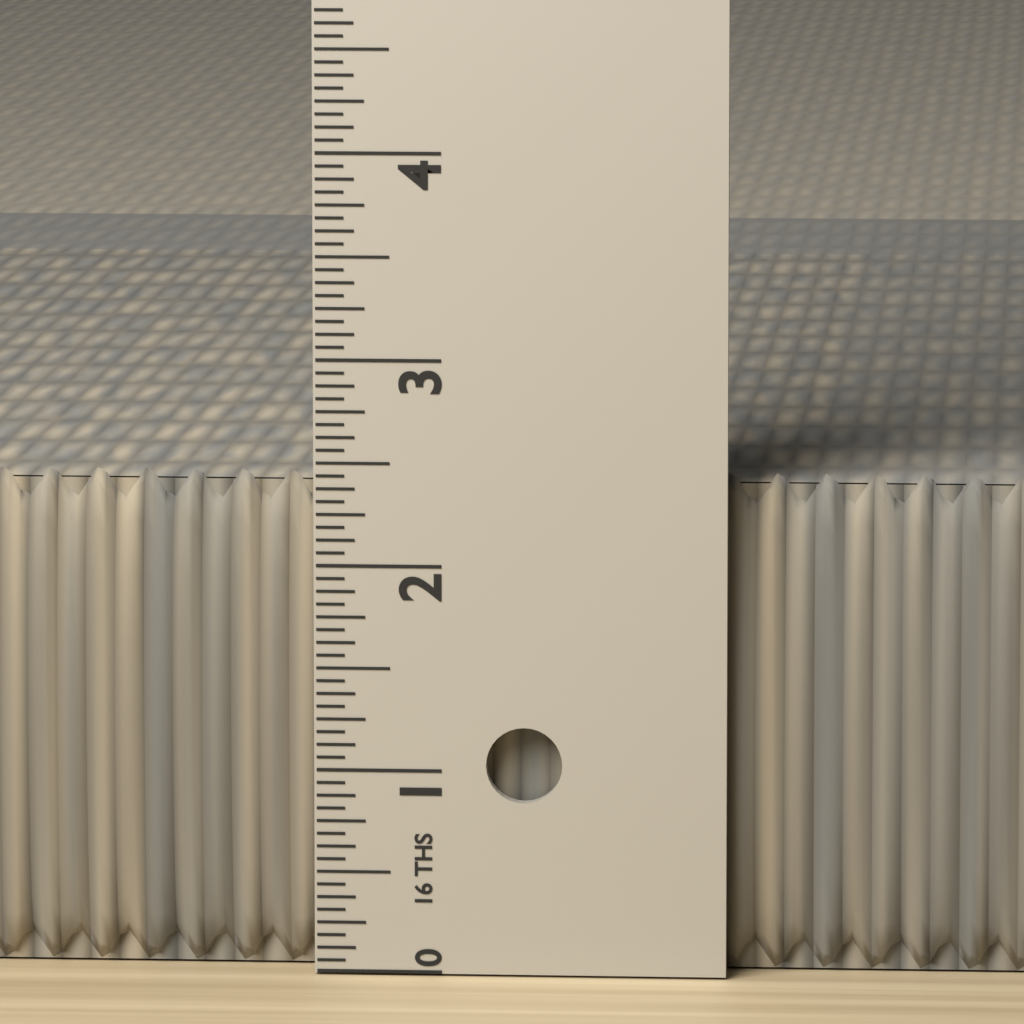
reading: 2.4375 in
